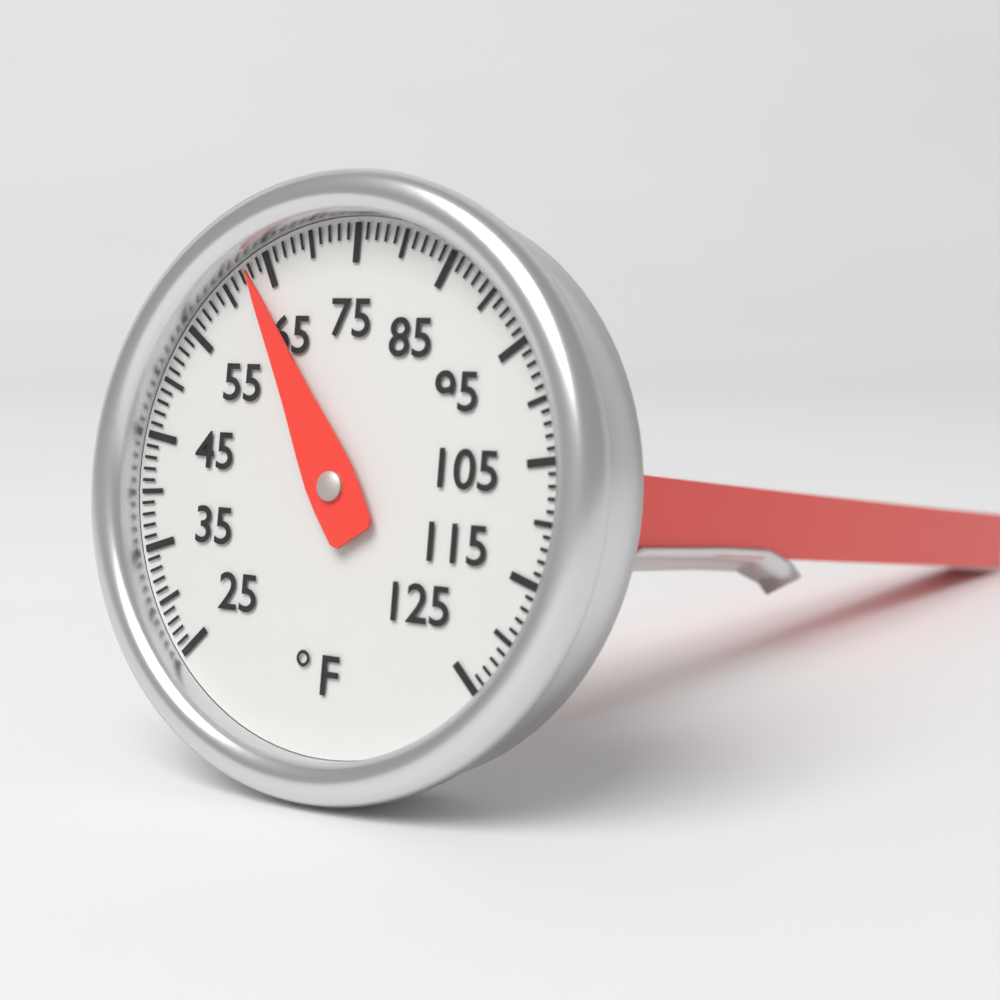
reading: 63 °F
